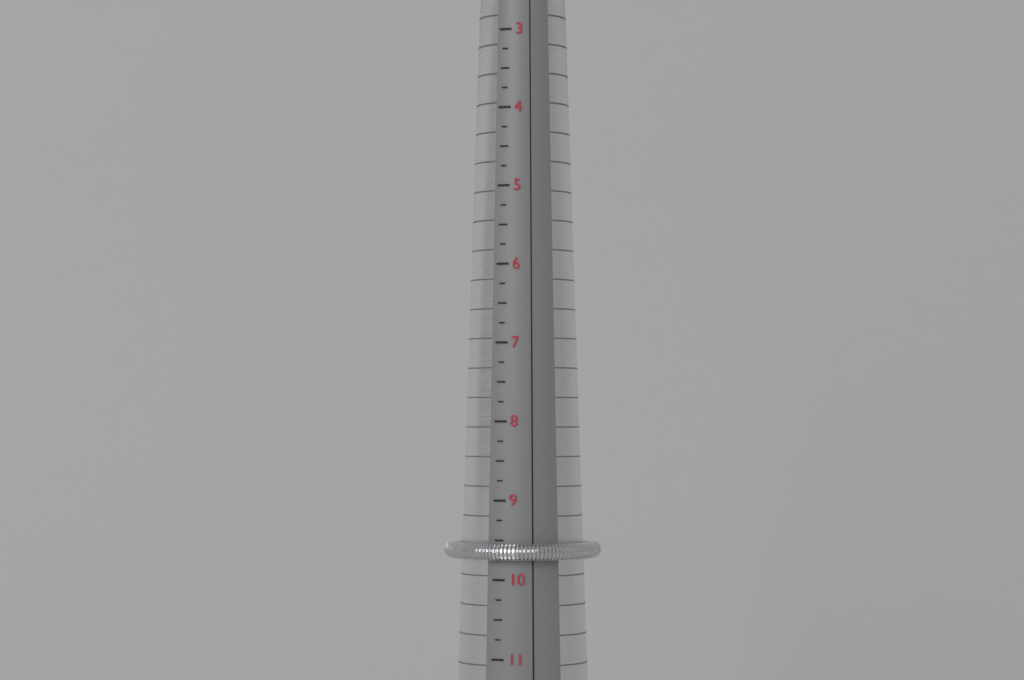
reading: 9.75 (no unit)
